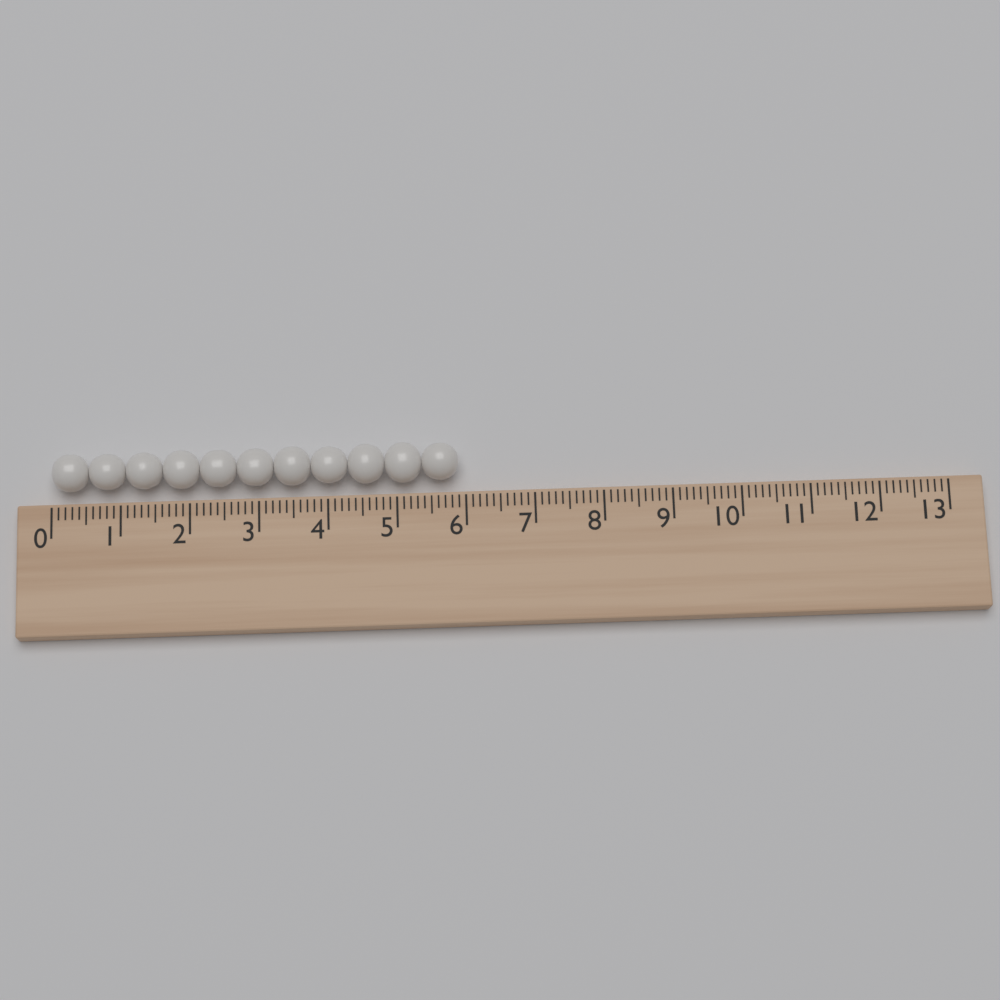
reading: 5.9 (no unit)
